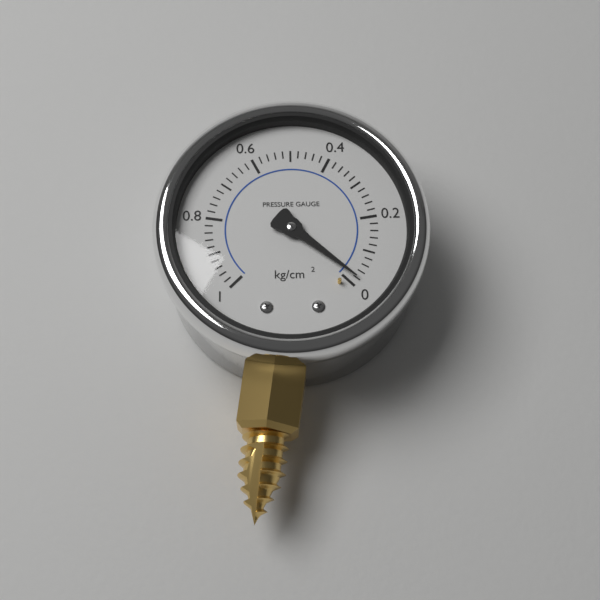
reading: 0.02 kg/cm²
